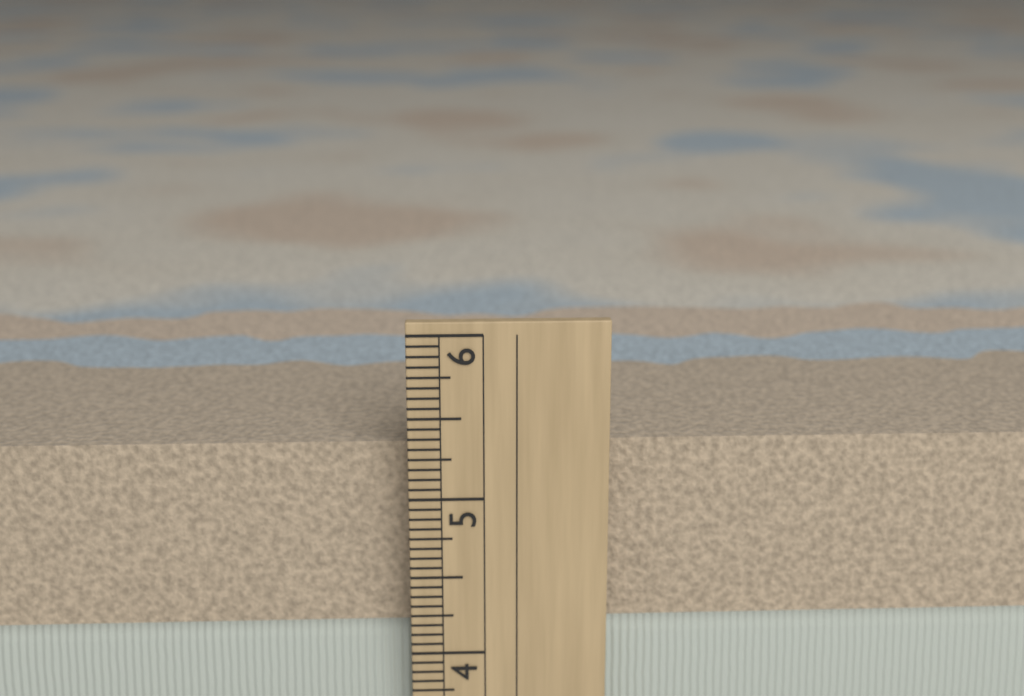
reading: 5.3125 in
